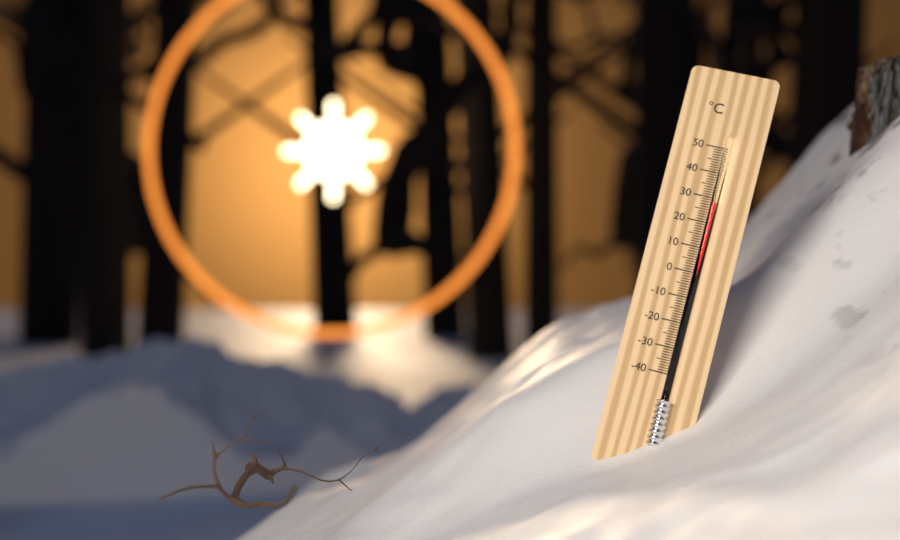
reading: 28 °C
